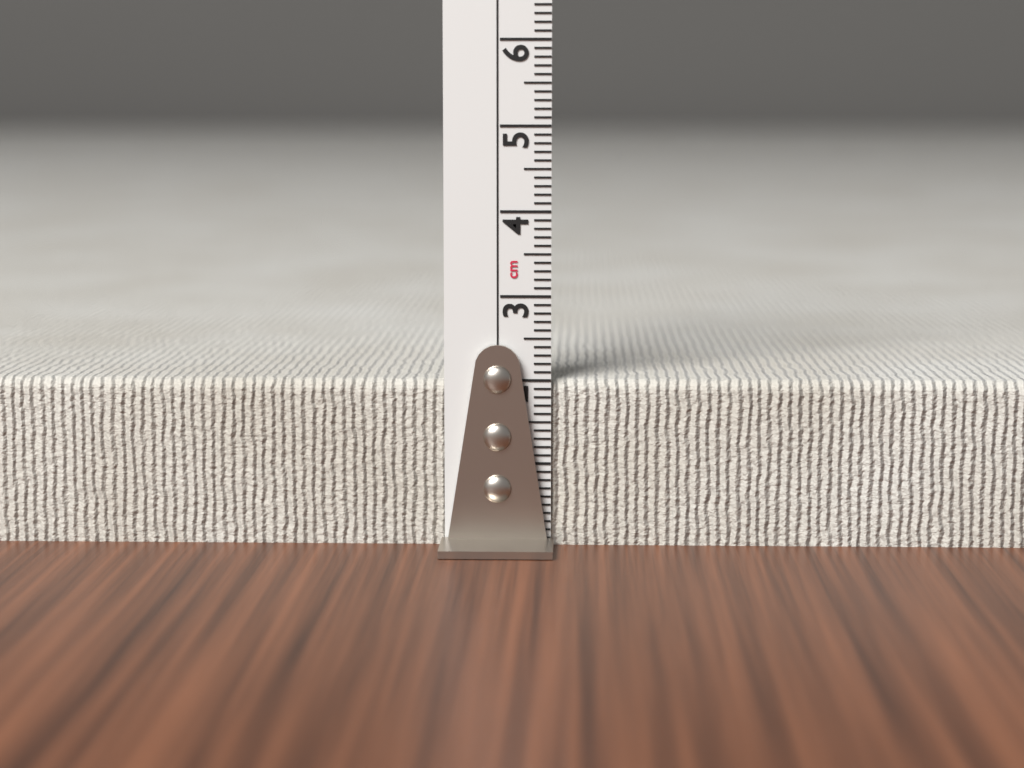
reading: 2.0 cm
